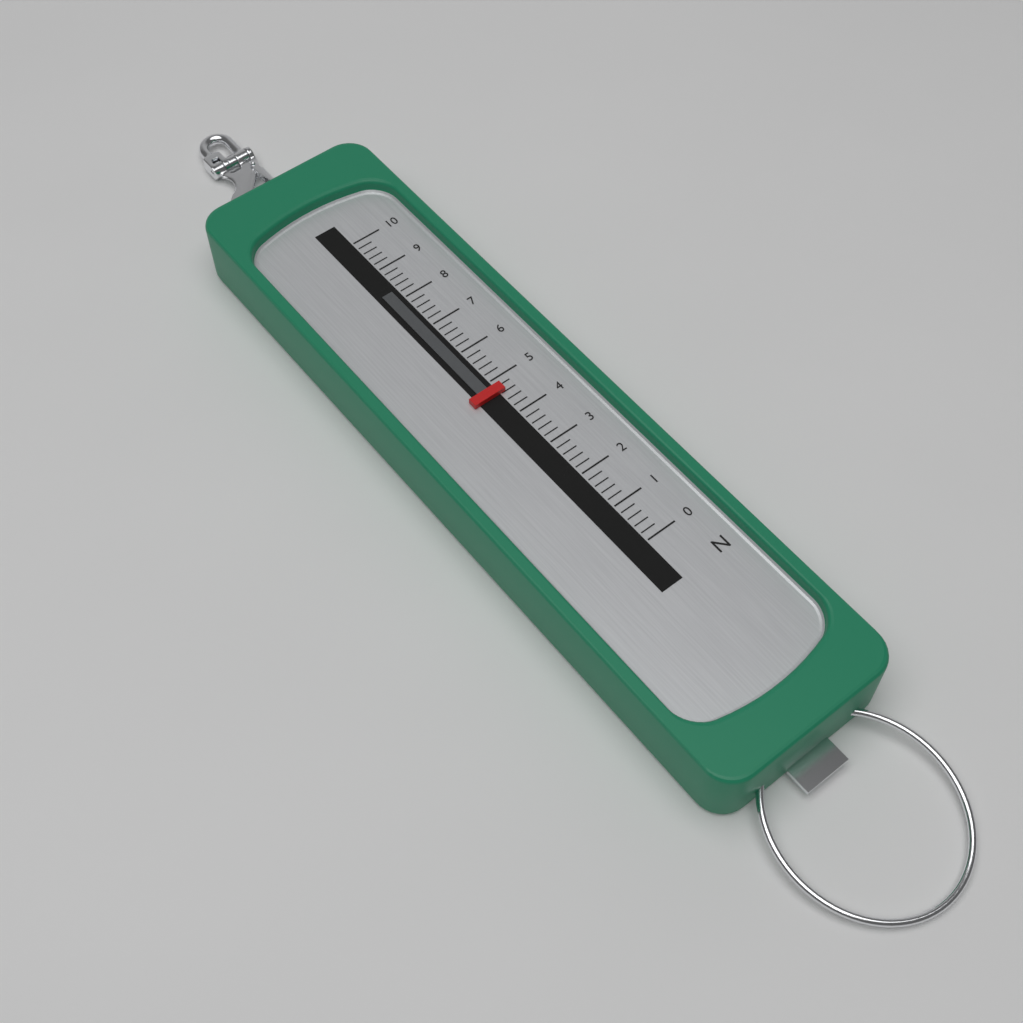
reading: 4.6 N
